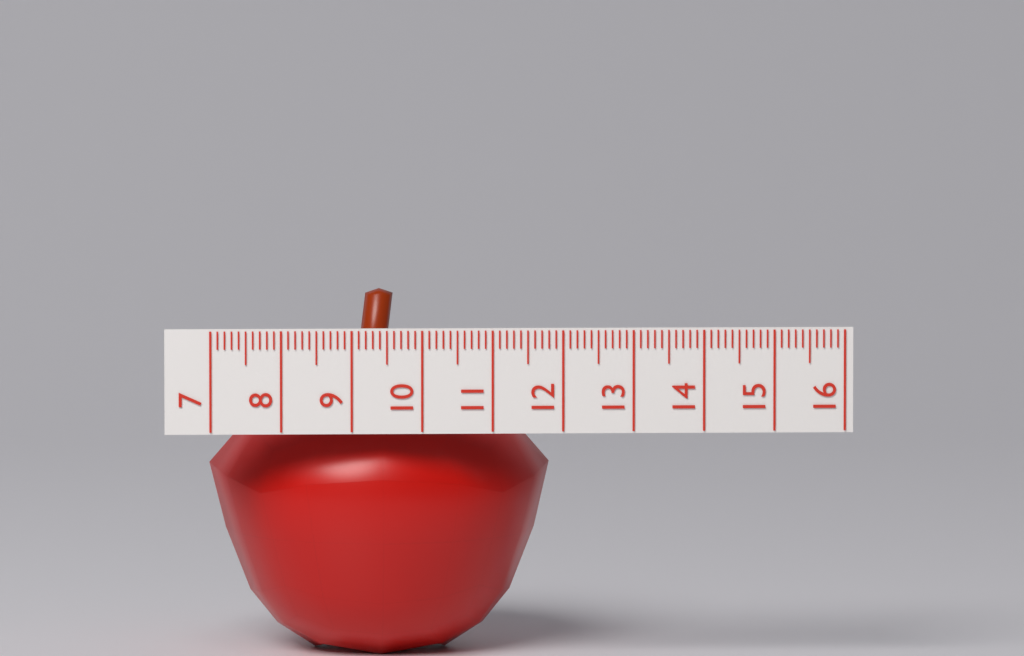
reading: 11.9 (no unit)
